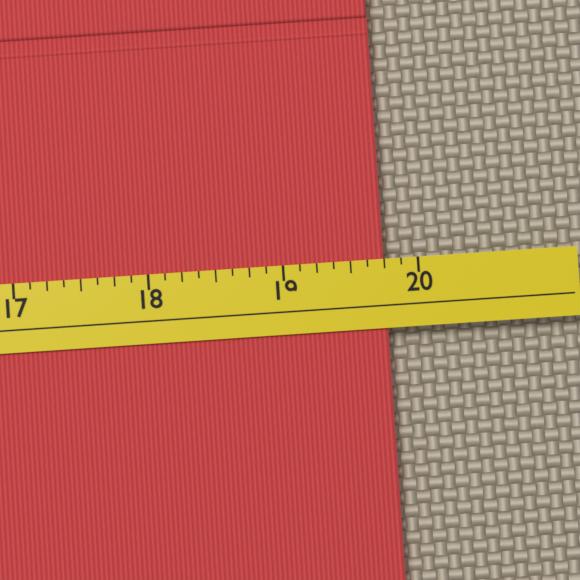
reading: 19.750 (no unit)
